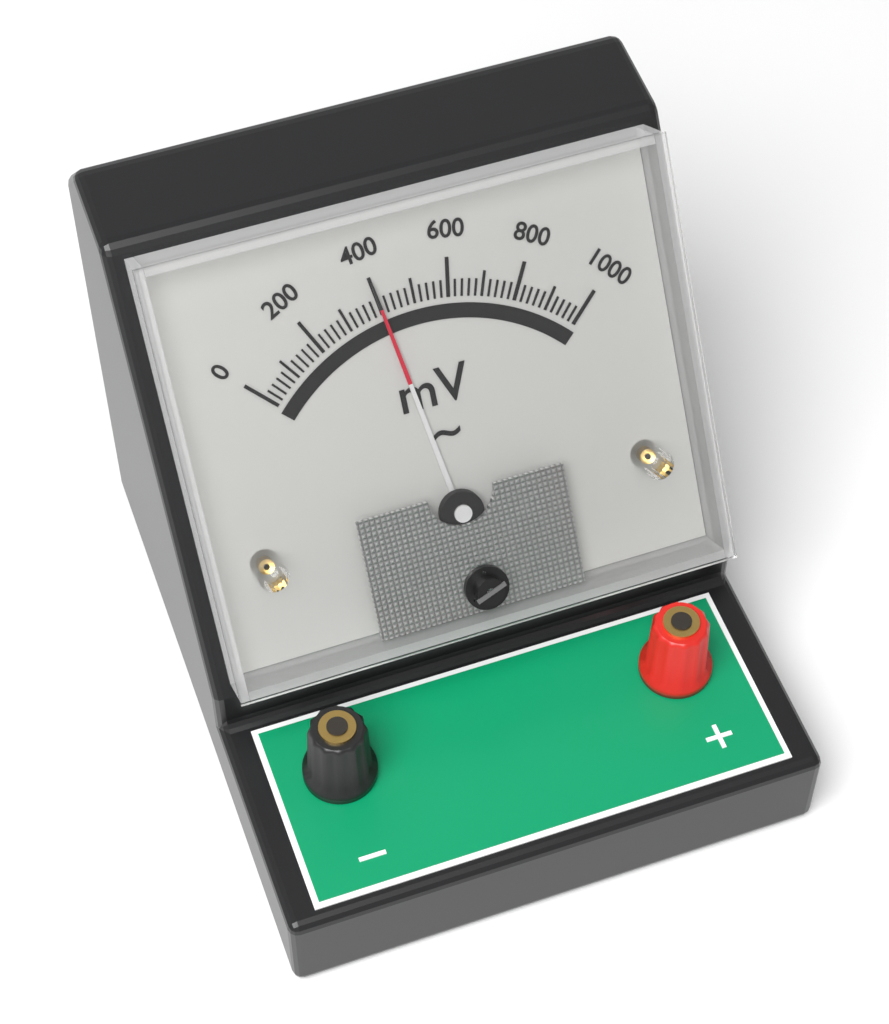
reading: 400 mV
